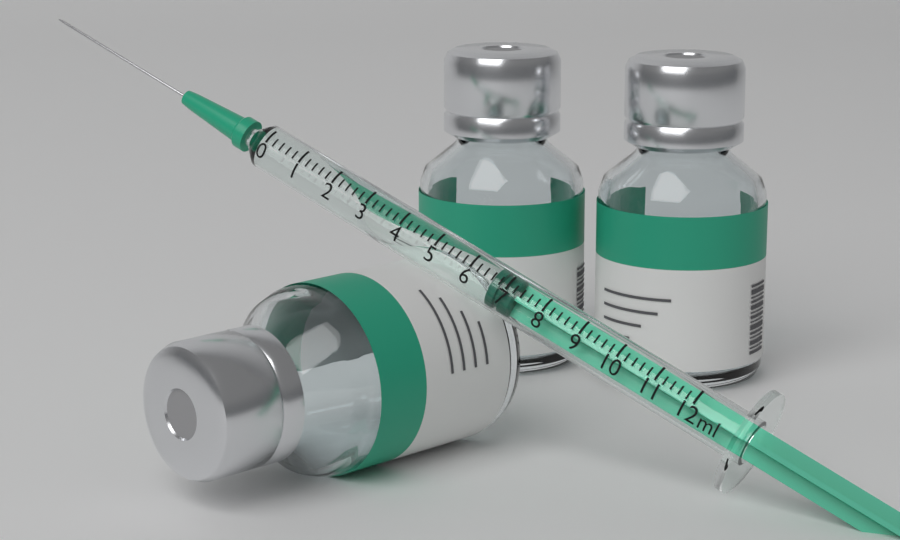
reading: 6.6 ml
